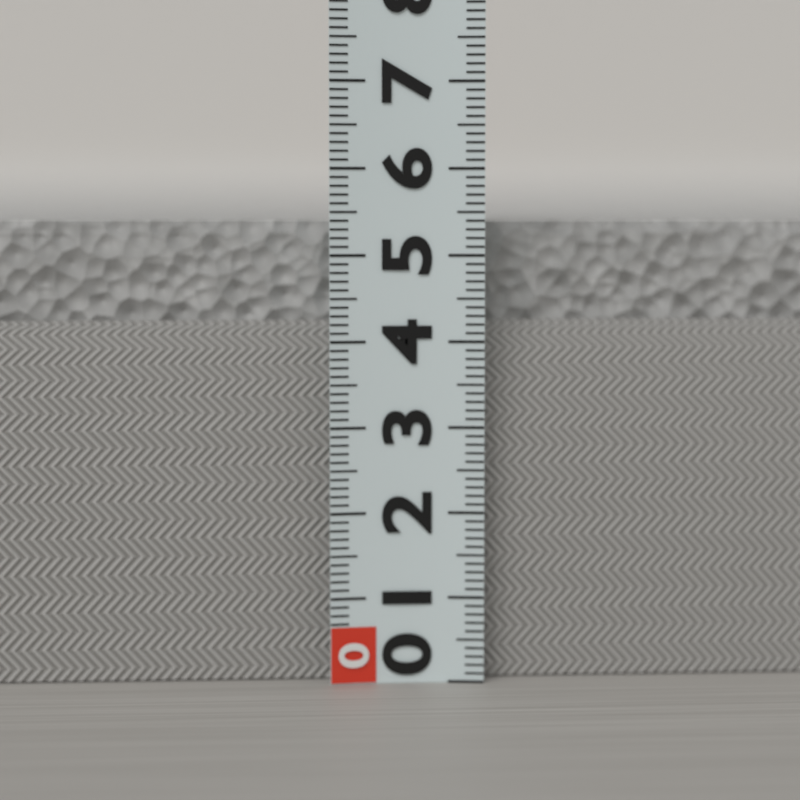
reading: 5.4 (no unit)
